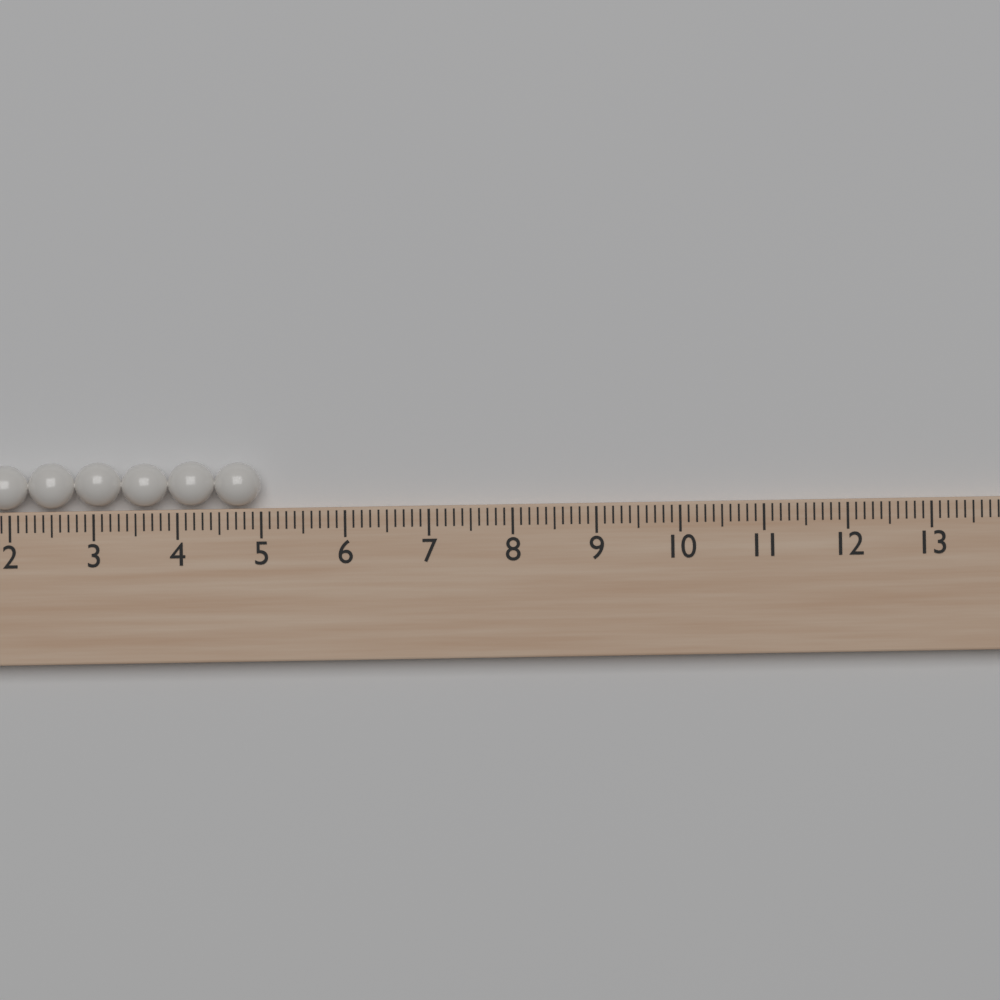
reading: 5.0 (no unit)
